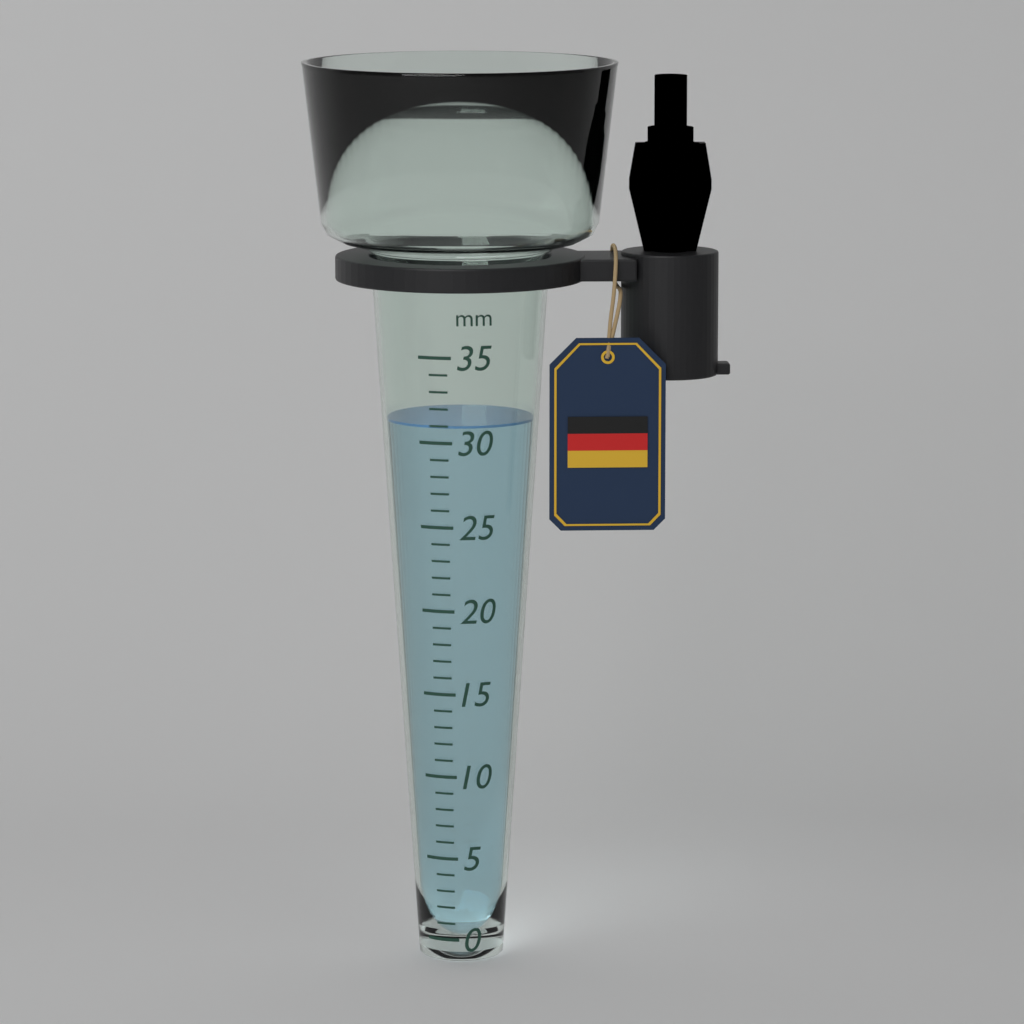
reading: 31 mm
